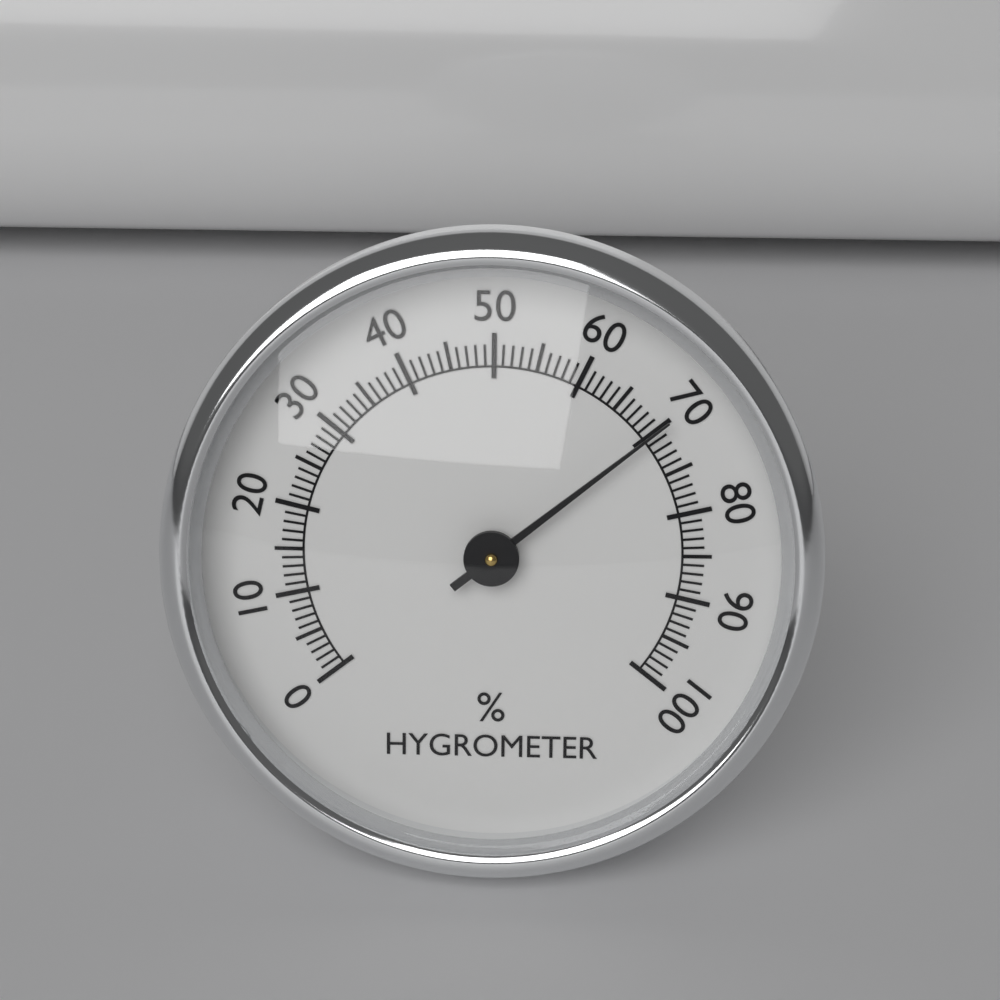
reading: 70 %
